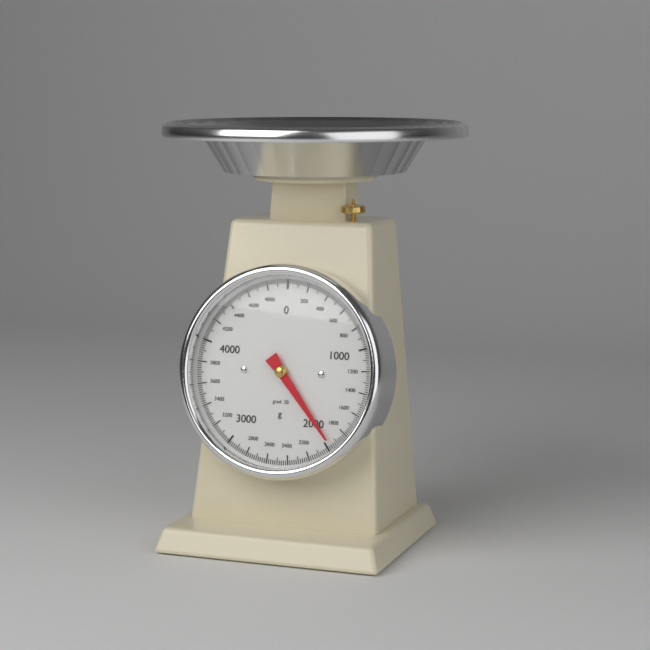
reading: 1960 g
